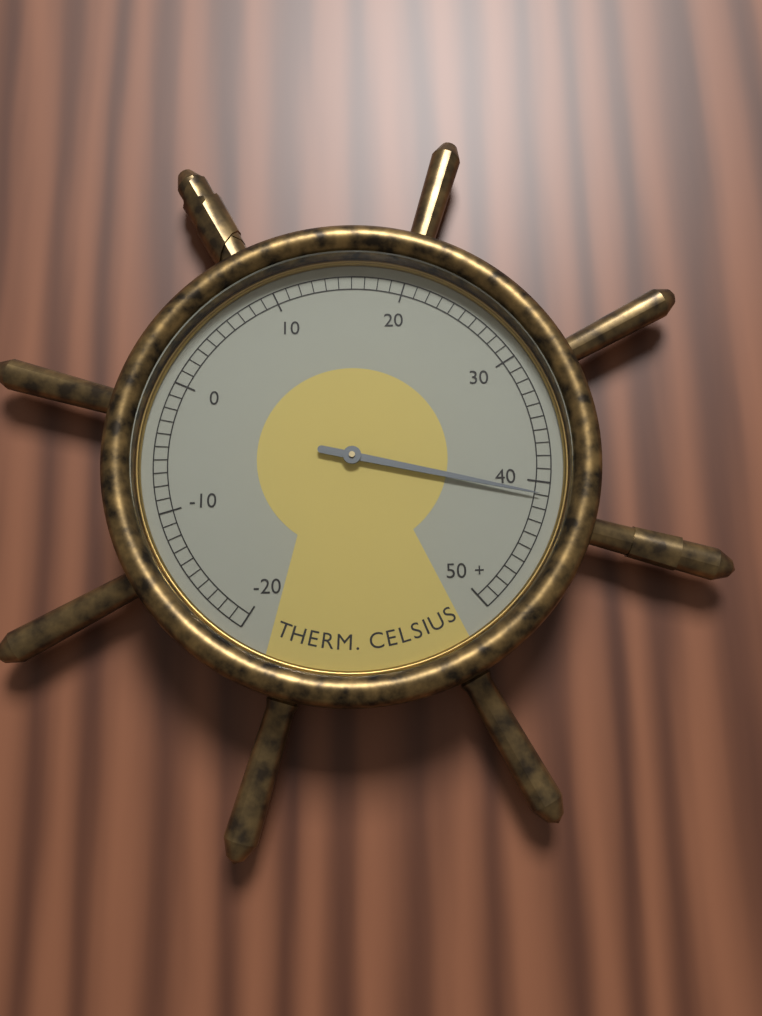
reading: 41 °C
